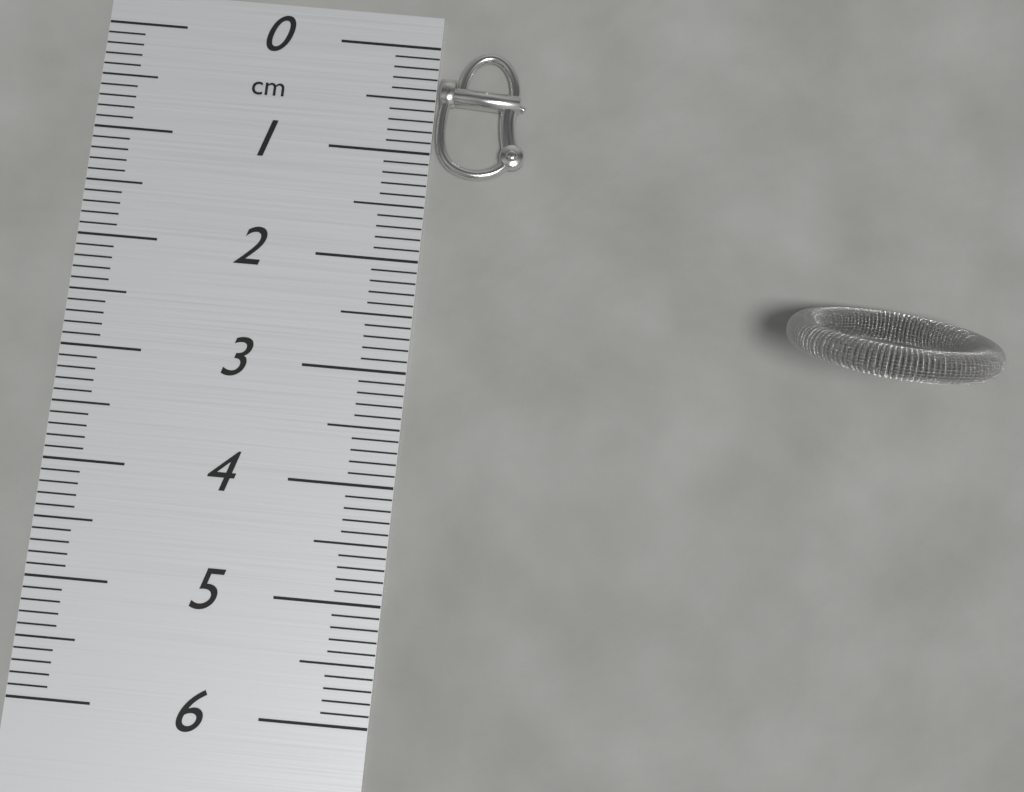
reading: 1.2 cm
